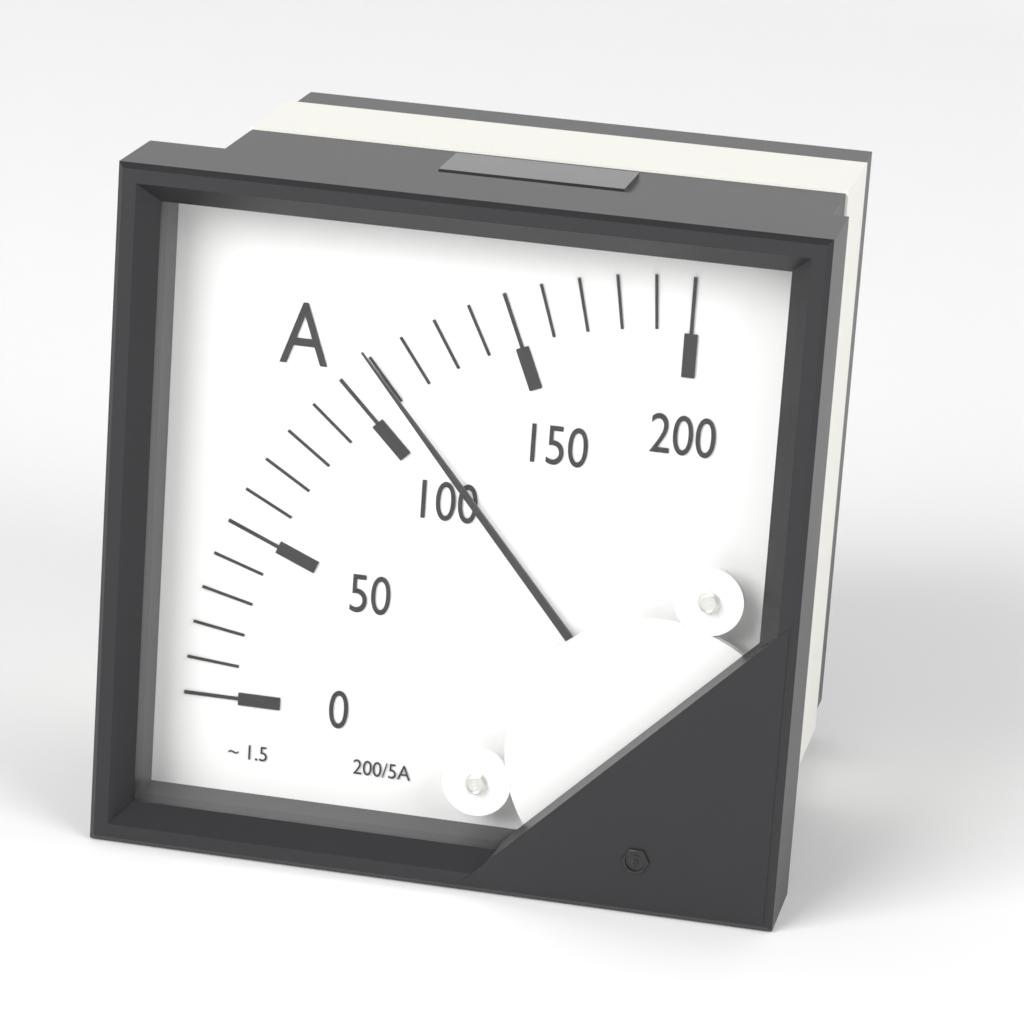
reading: 110 A
